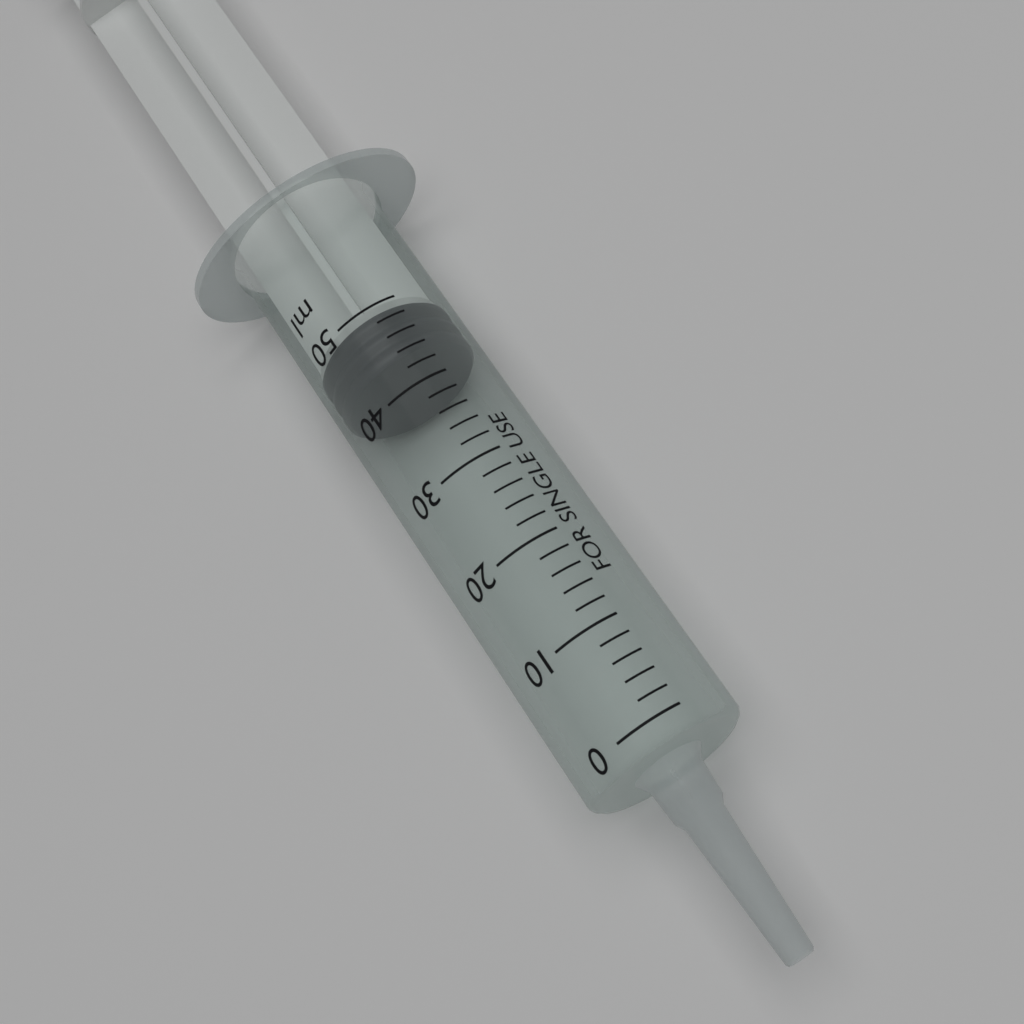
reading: 44 ml
